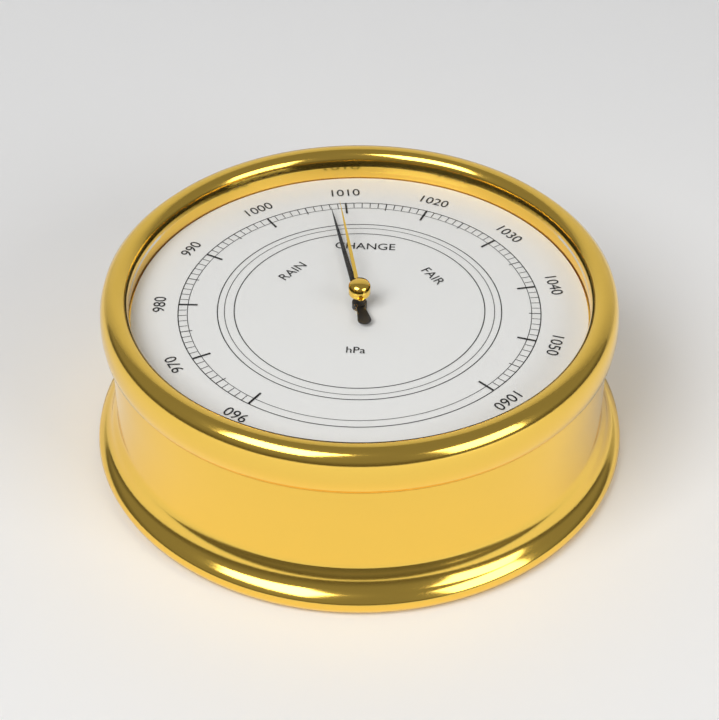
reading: 1008 hPa
